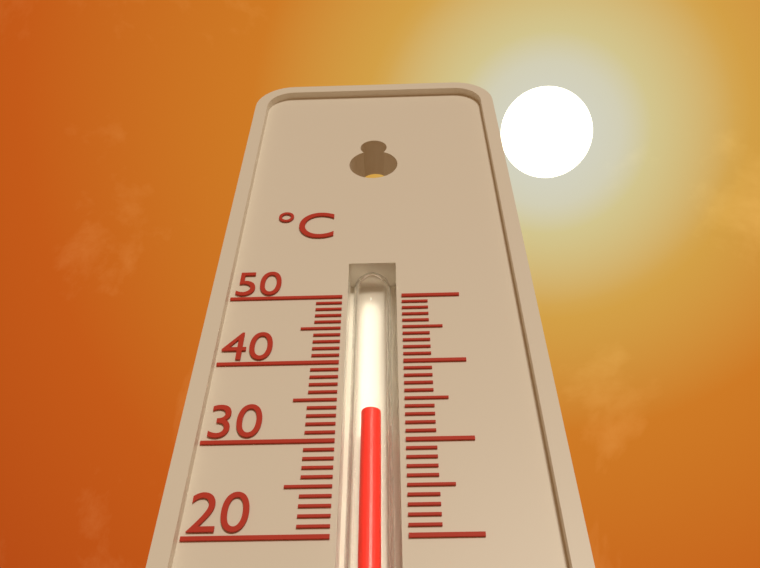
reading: 34 °C
